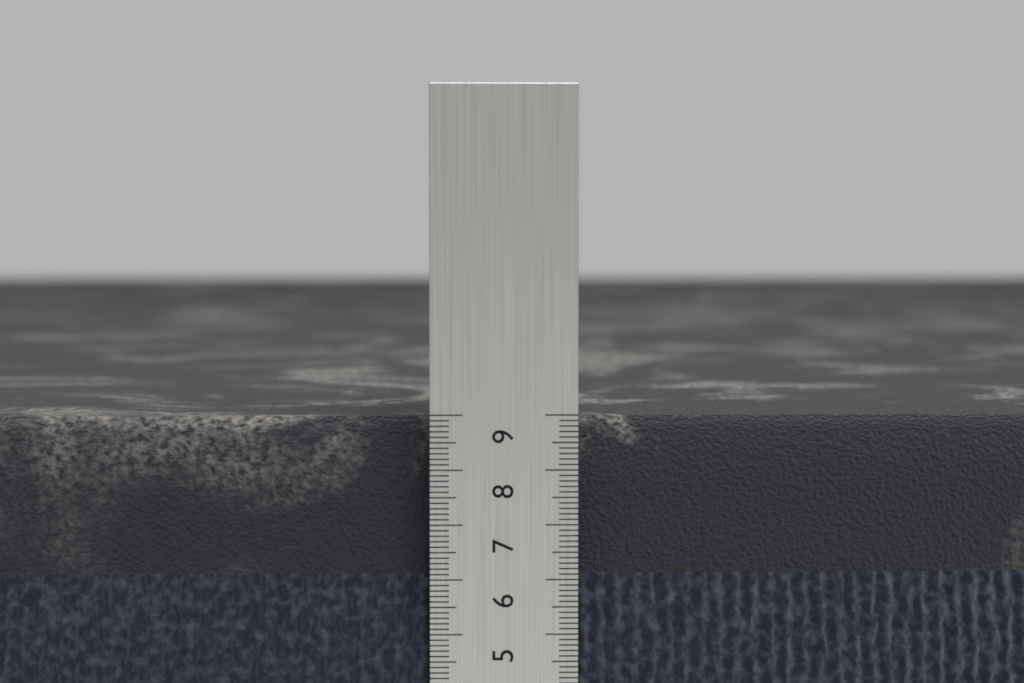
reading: 8.9 cm
